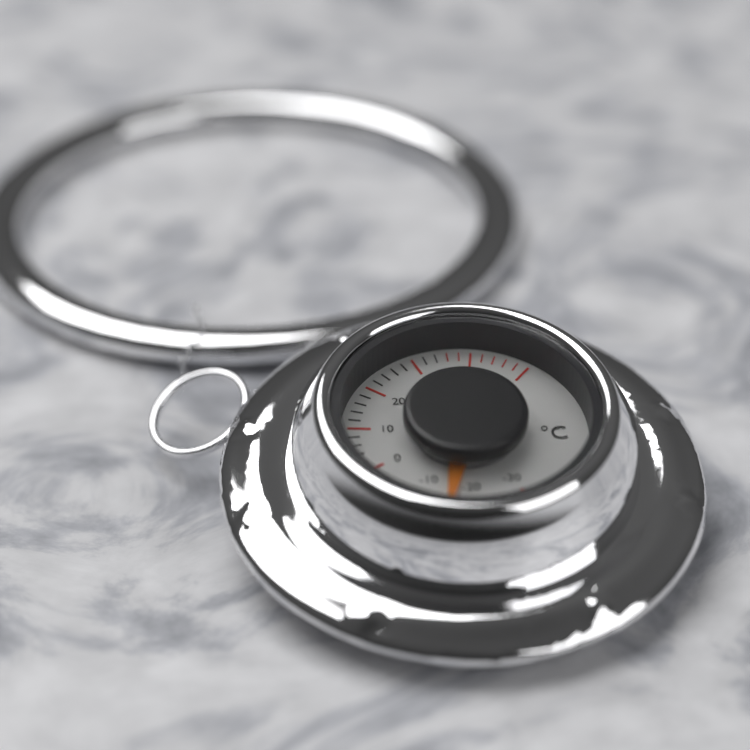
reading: -16 °C
